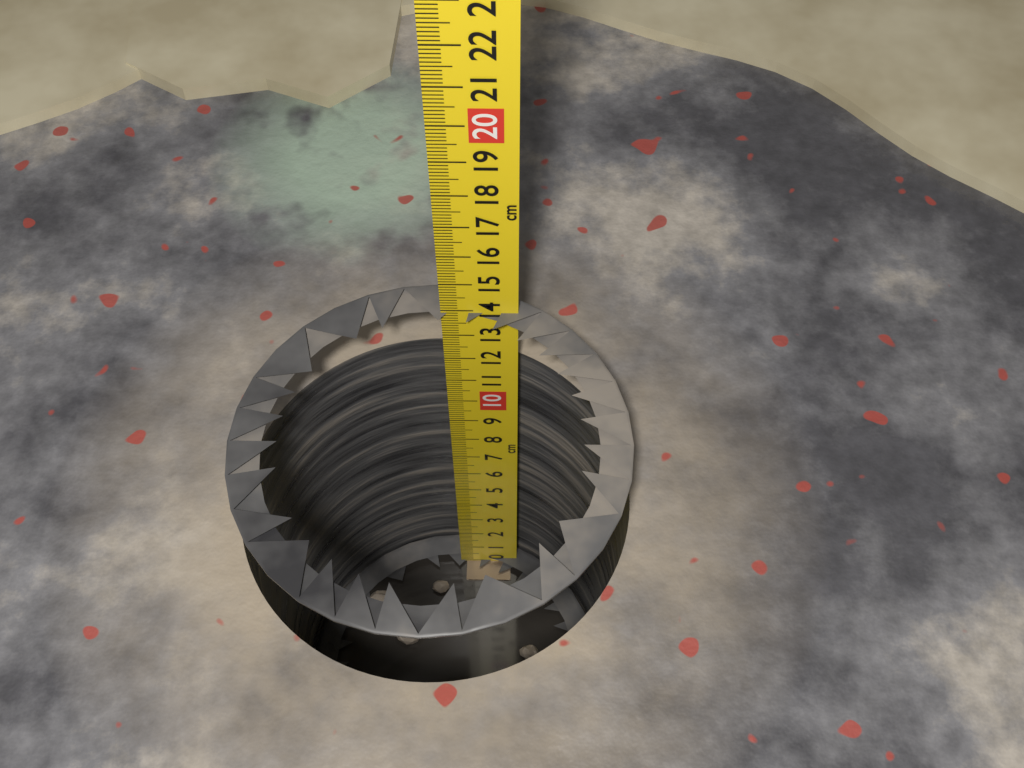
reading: 13.9 cm
